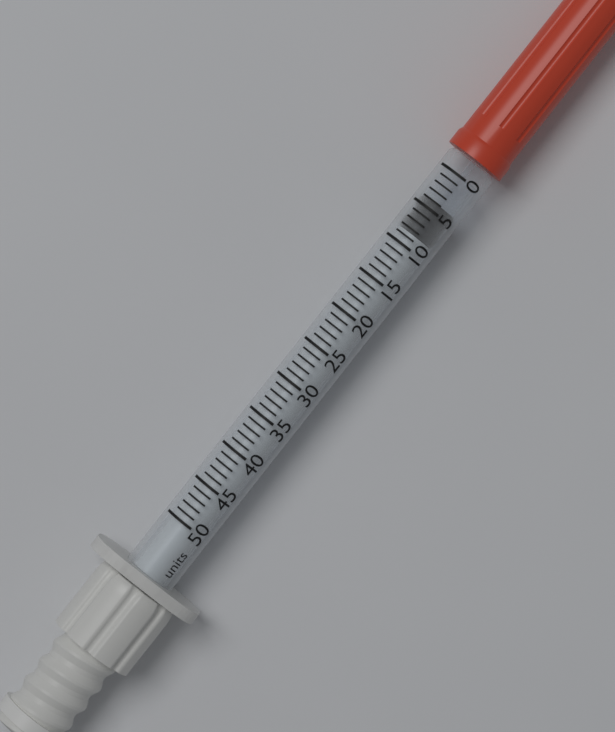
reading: 4 units
